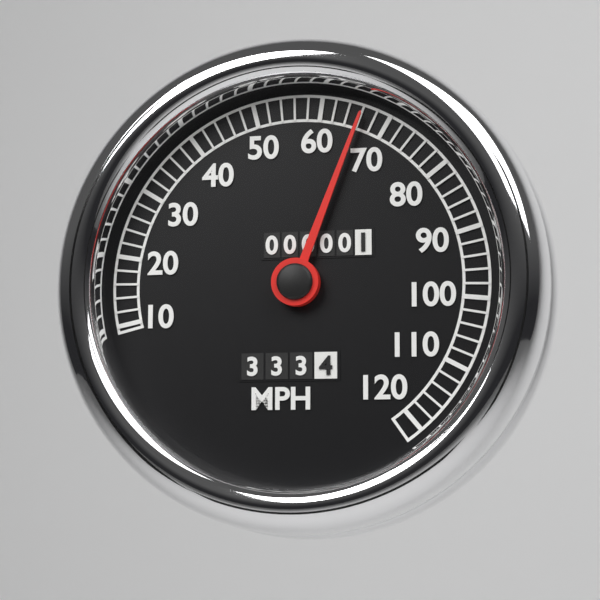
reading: 66 MPH
